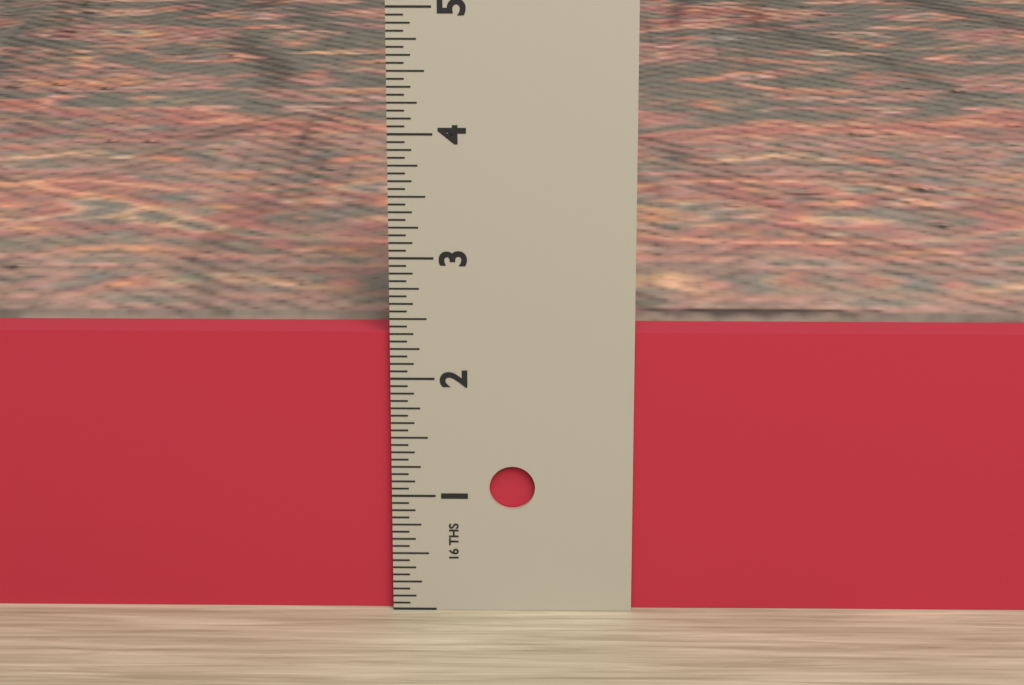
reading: 2.3750 in
